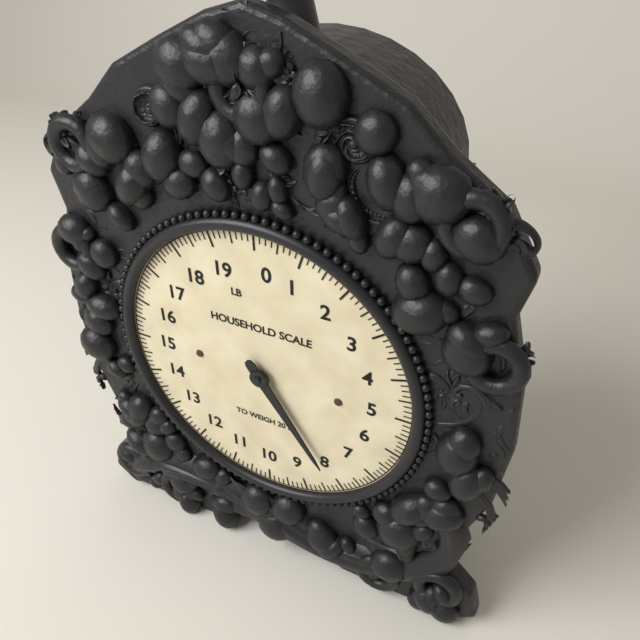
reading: 8.125 lb
